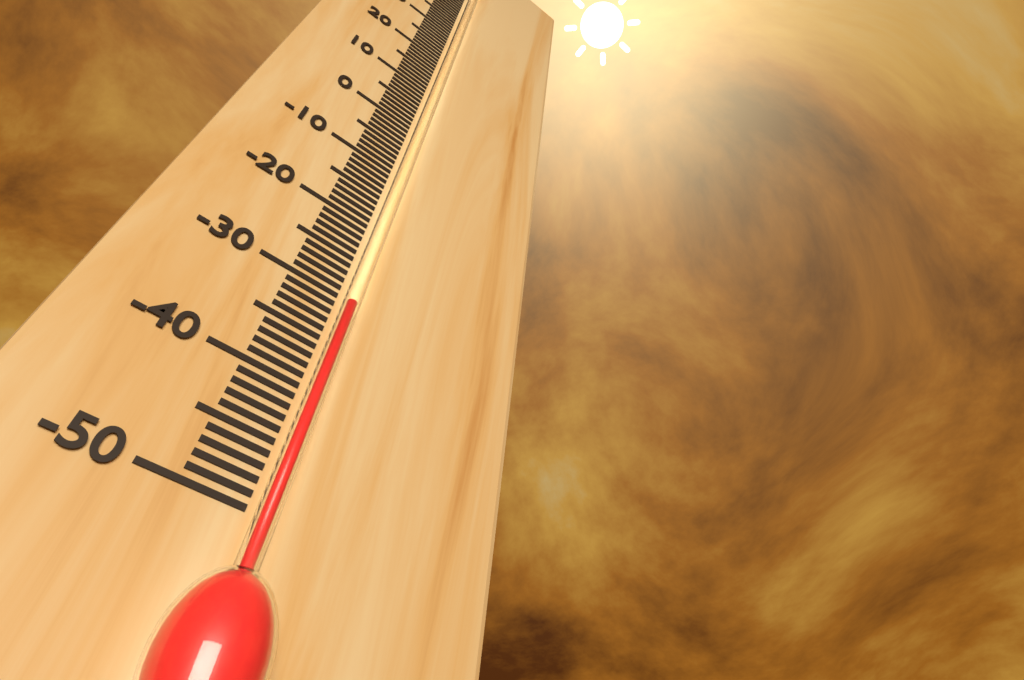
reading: -31 °C
